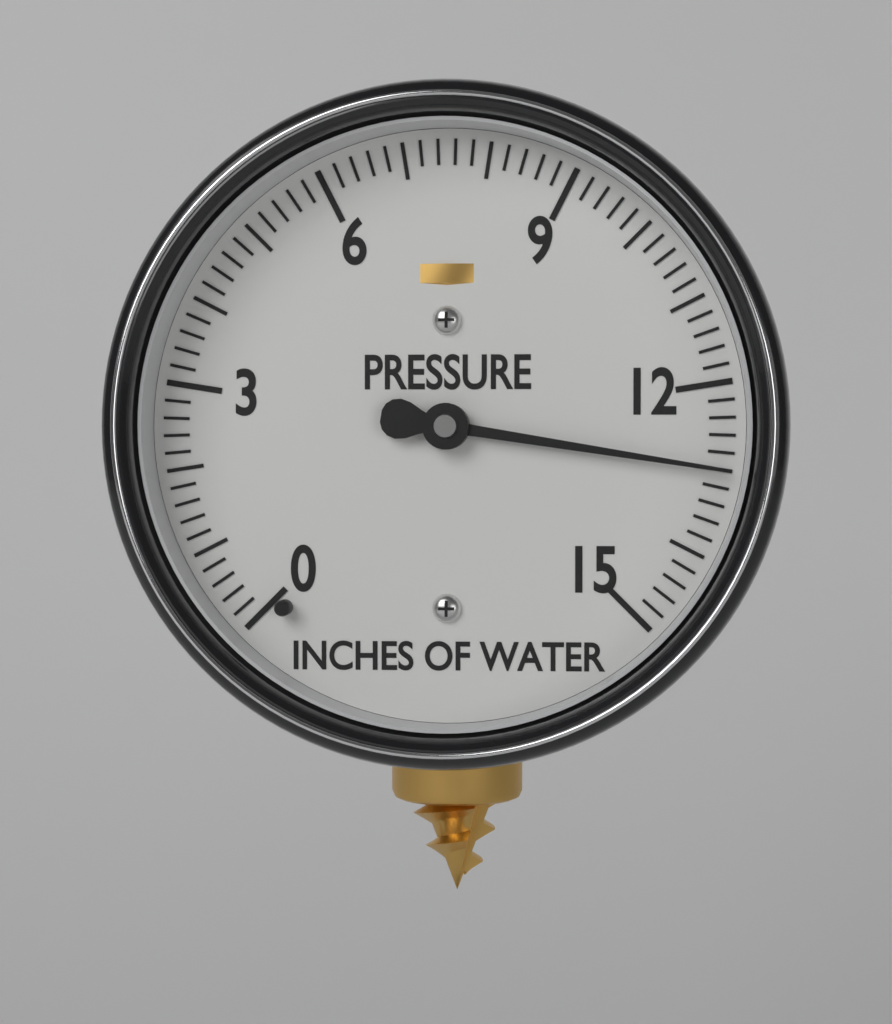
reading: 13.0 inches of water
